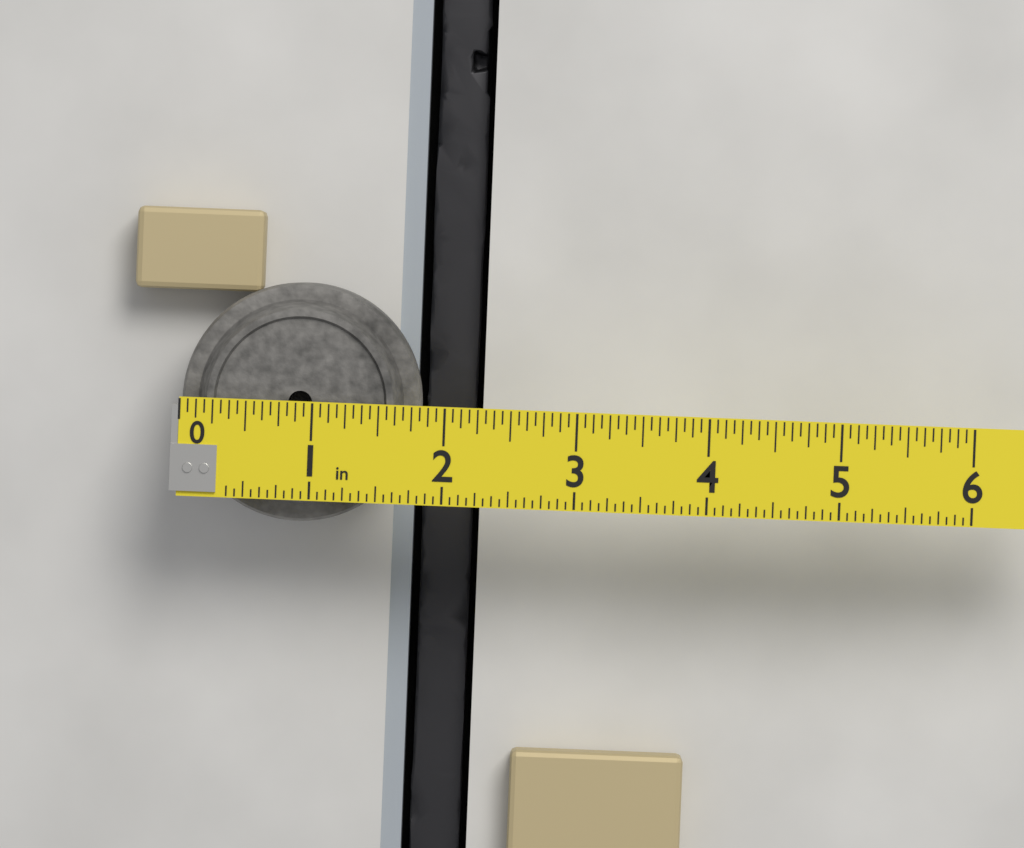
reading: 1.8125 in
